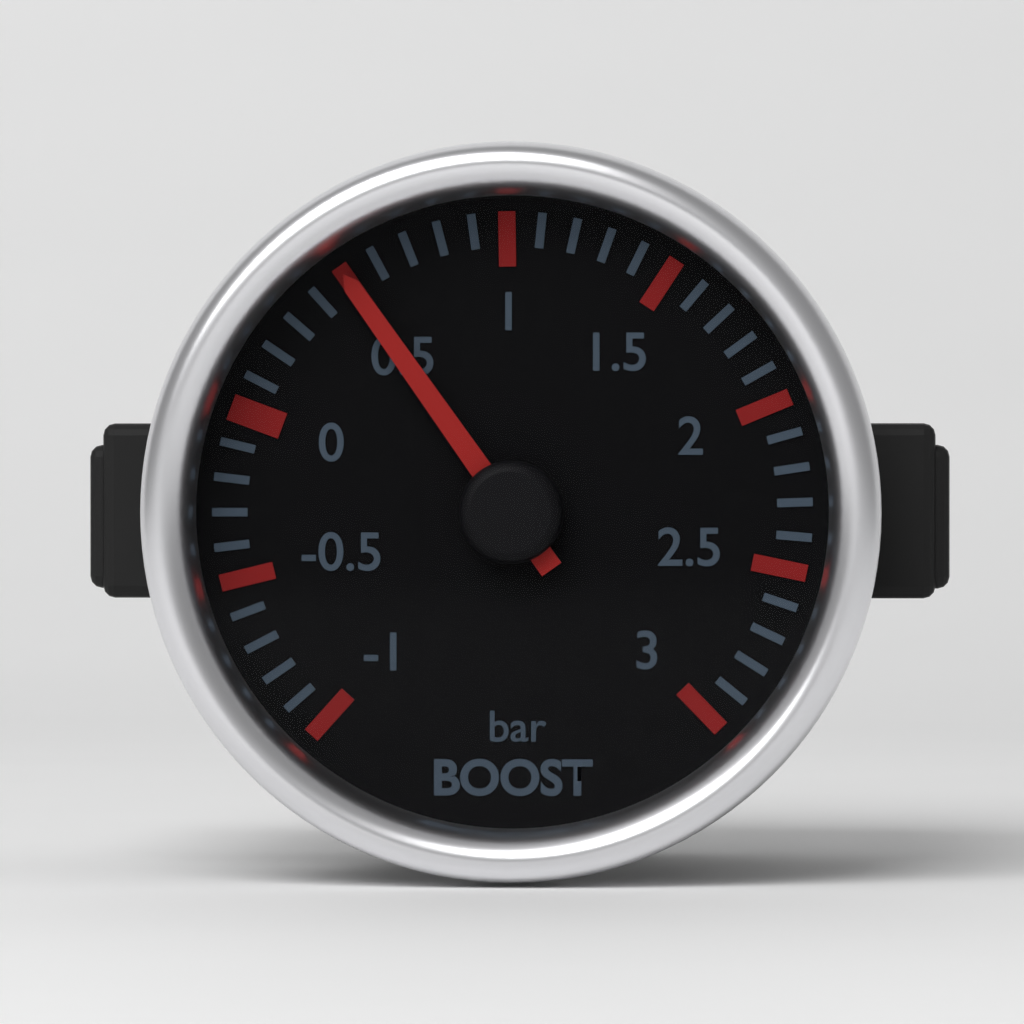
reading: 0.5 bar
